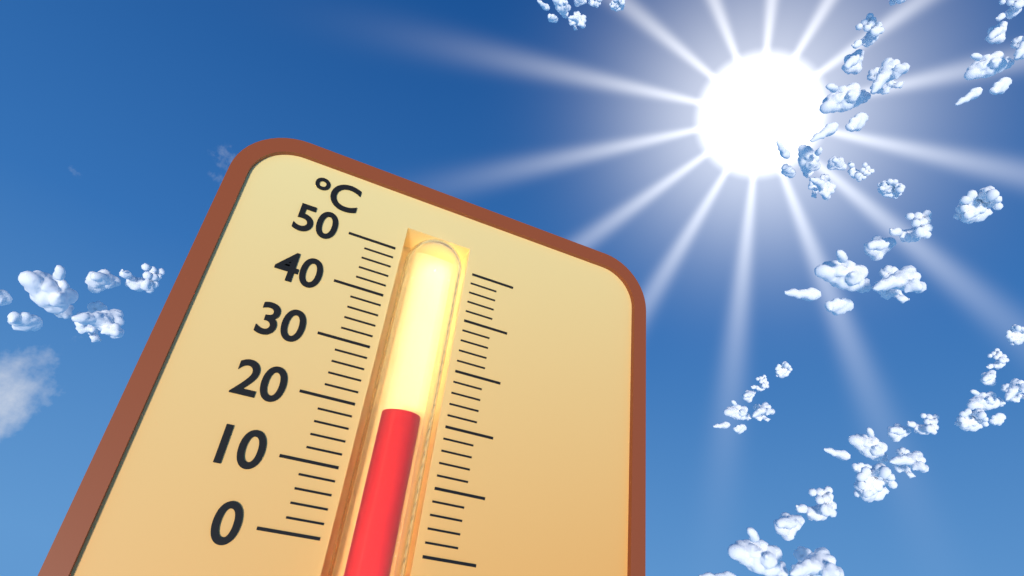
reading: 20 °C
